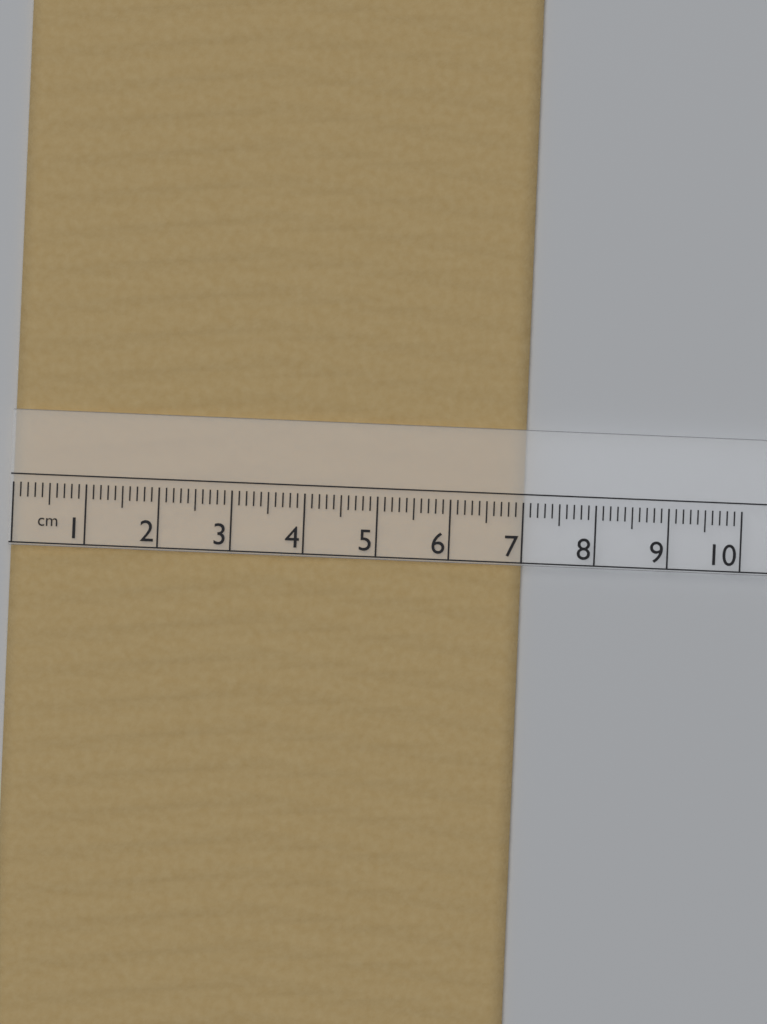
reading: 7.0 cm
